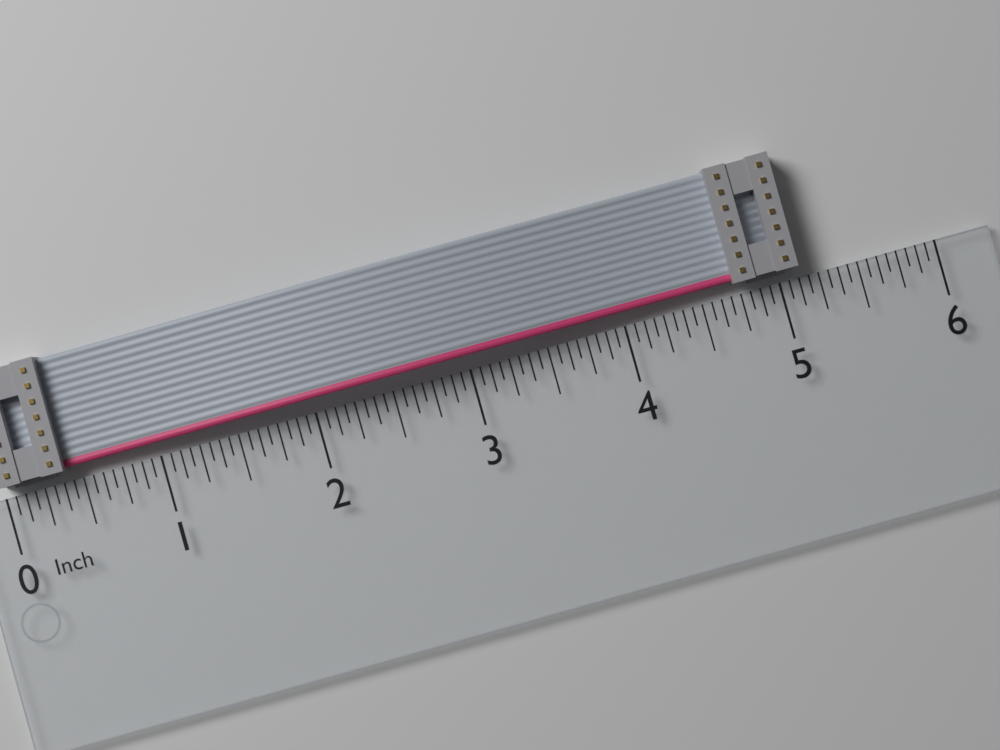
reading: 5.1250 in
